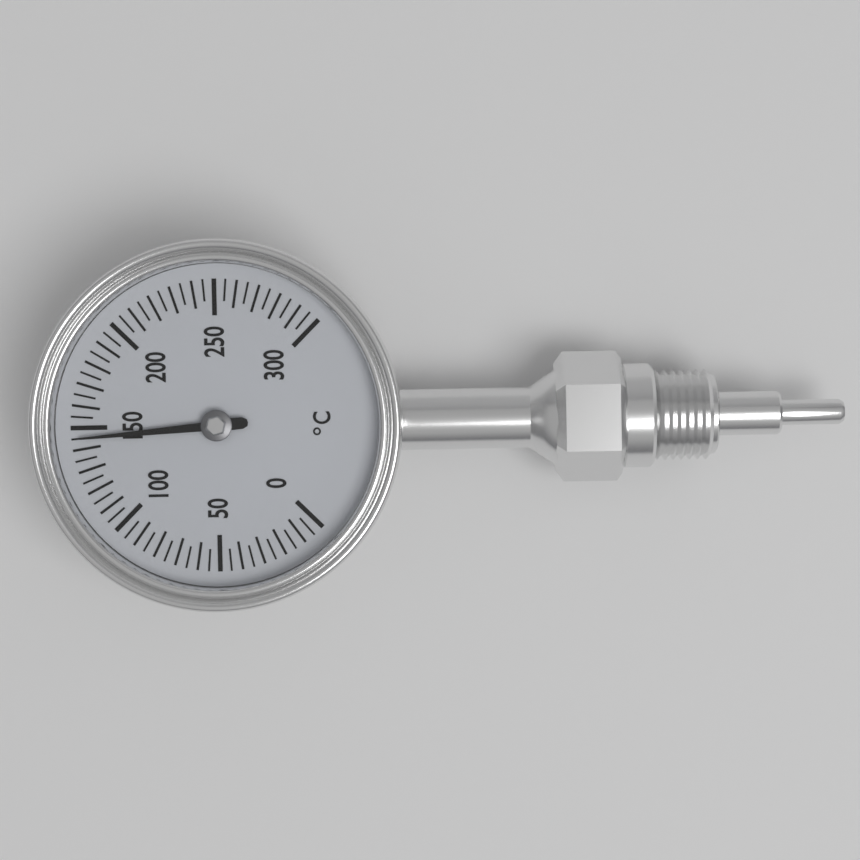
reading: 145 °C
